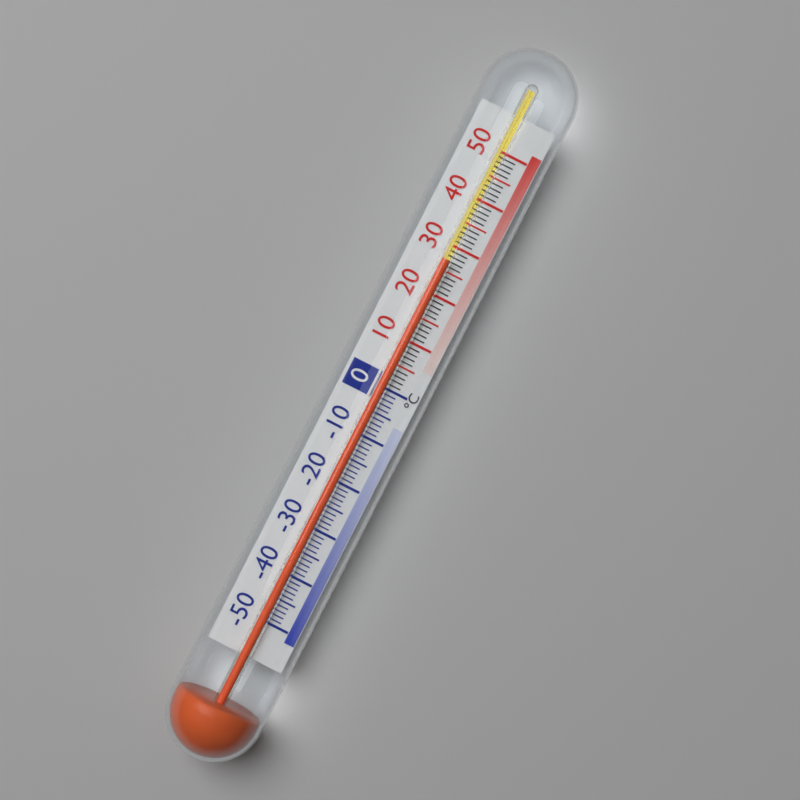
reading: 27 °C
